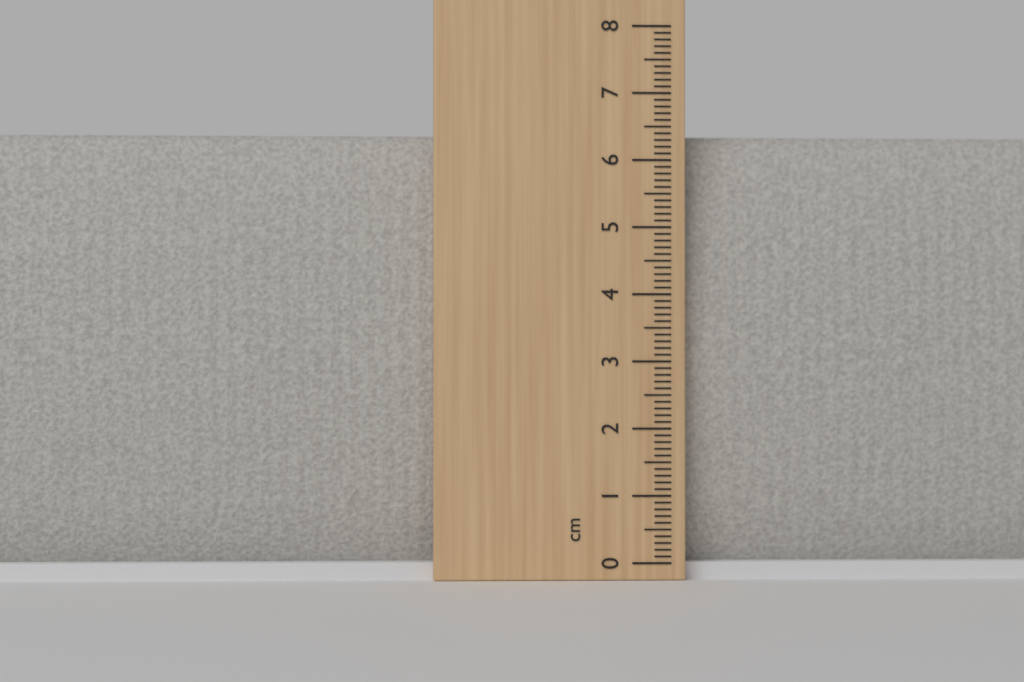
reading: 6.4 cm
